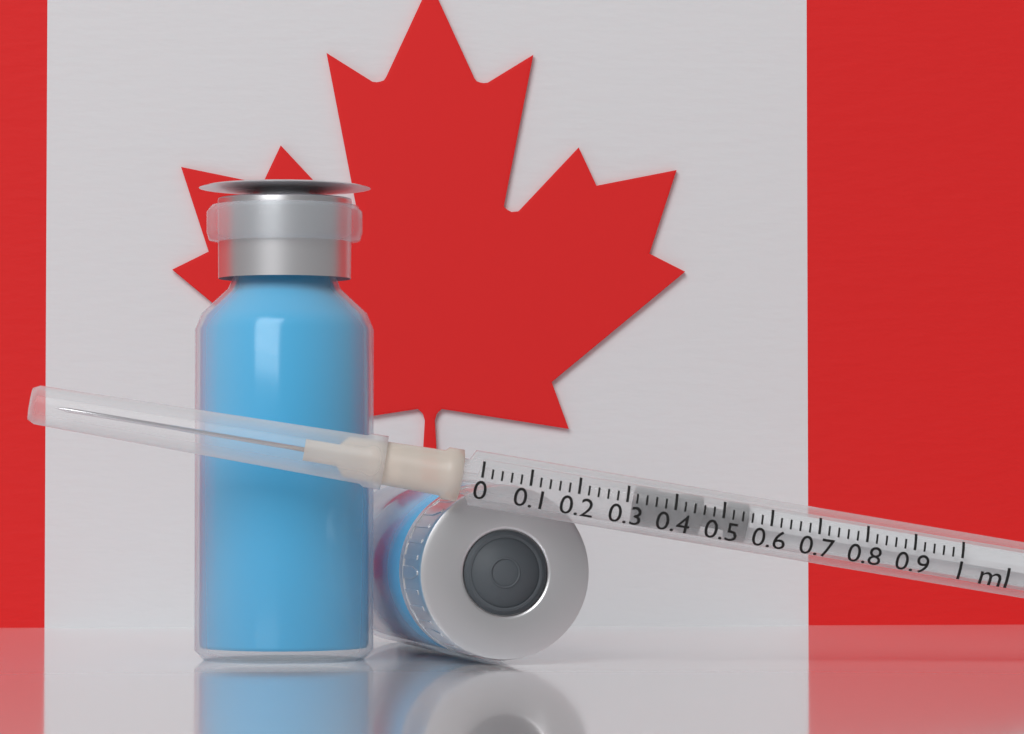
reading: 0.32 ml
